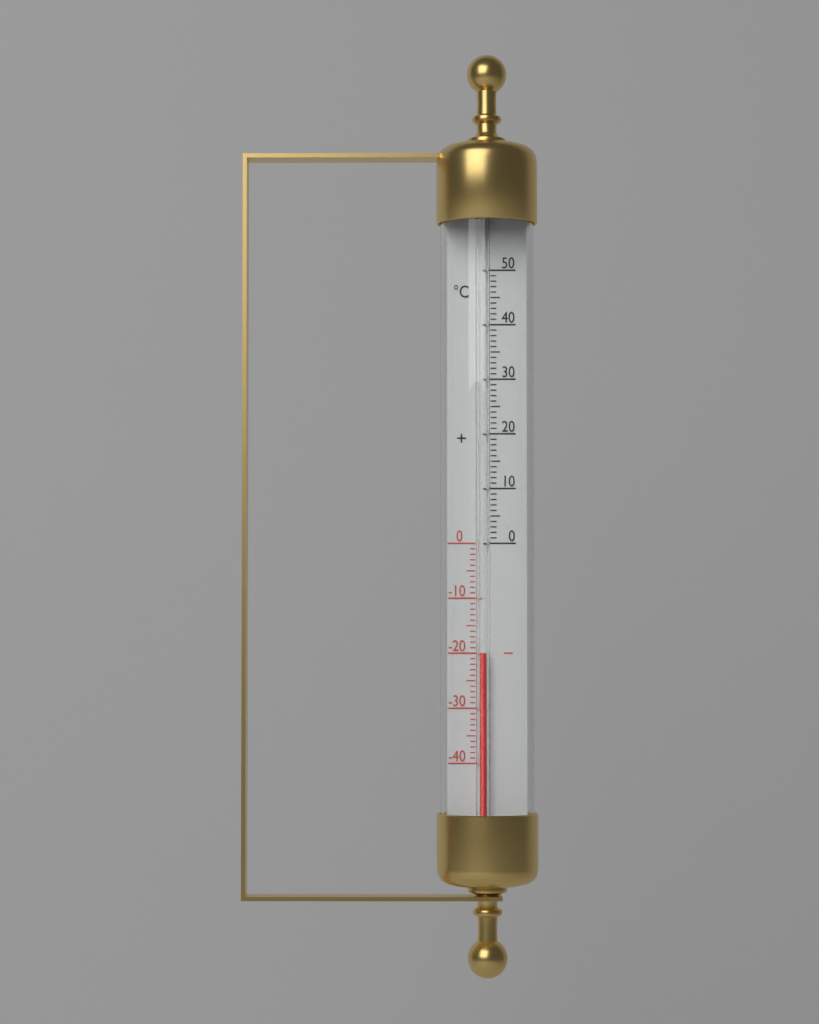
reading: -20 °C
